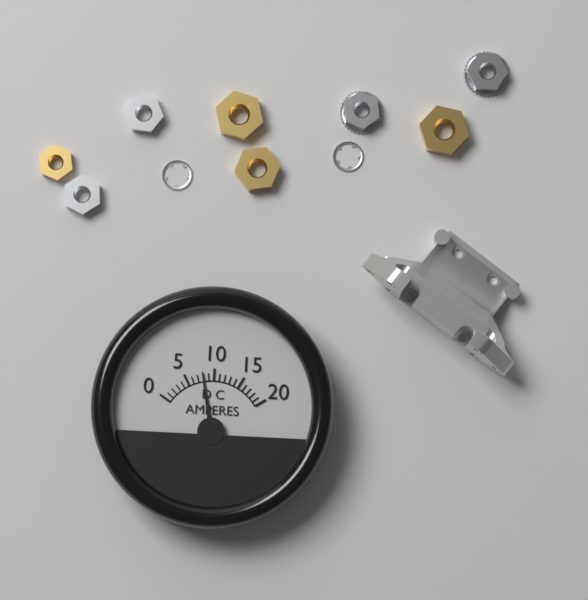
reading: 8 A
